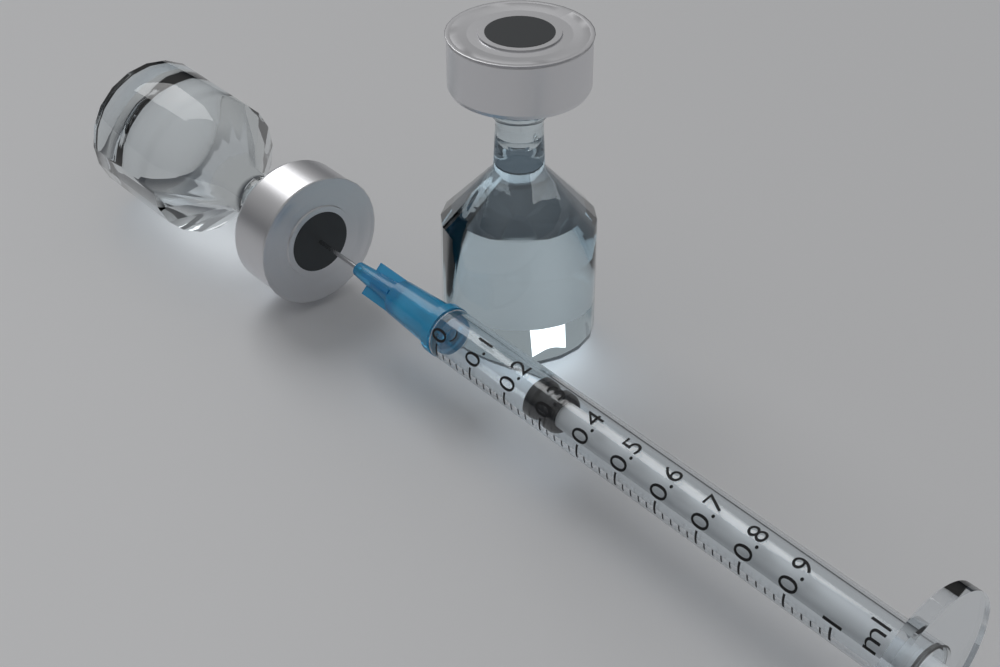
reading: 0.24 ml
